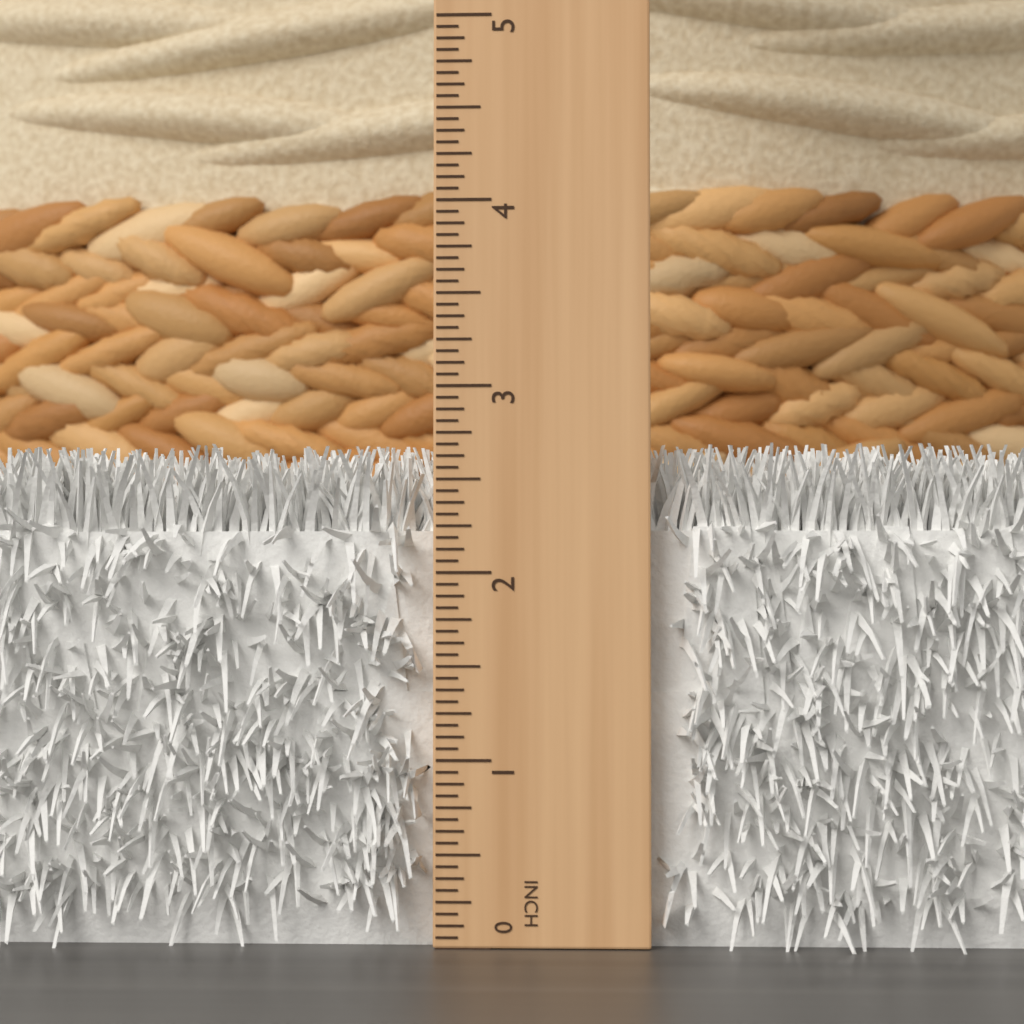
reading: 2.6875 in
